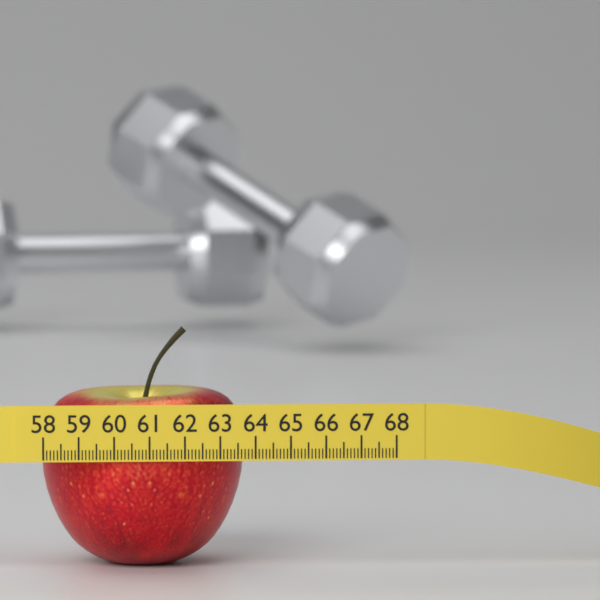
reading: 63.8 (no unit)
